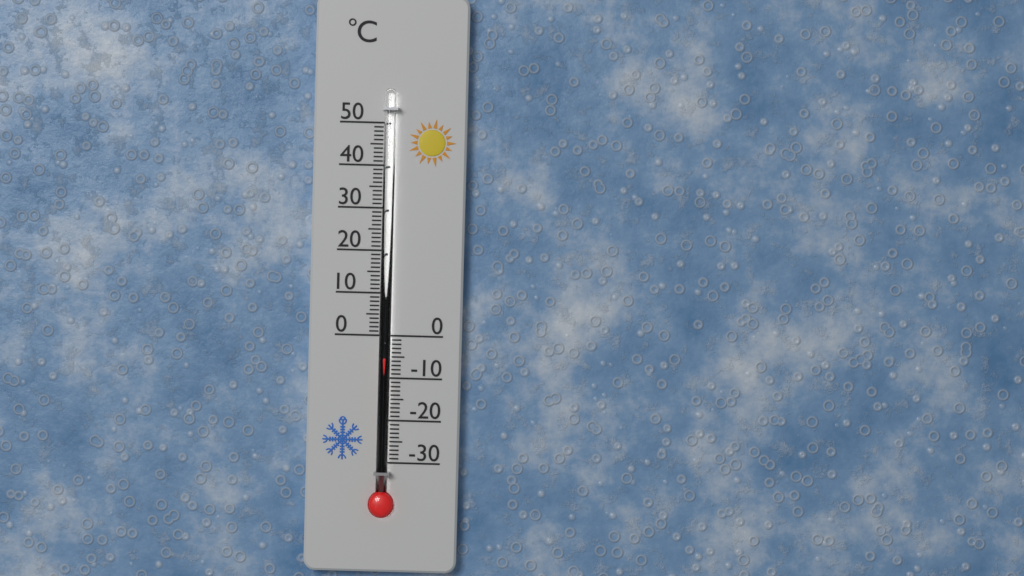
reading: -5 °C
